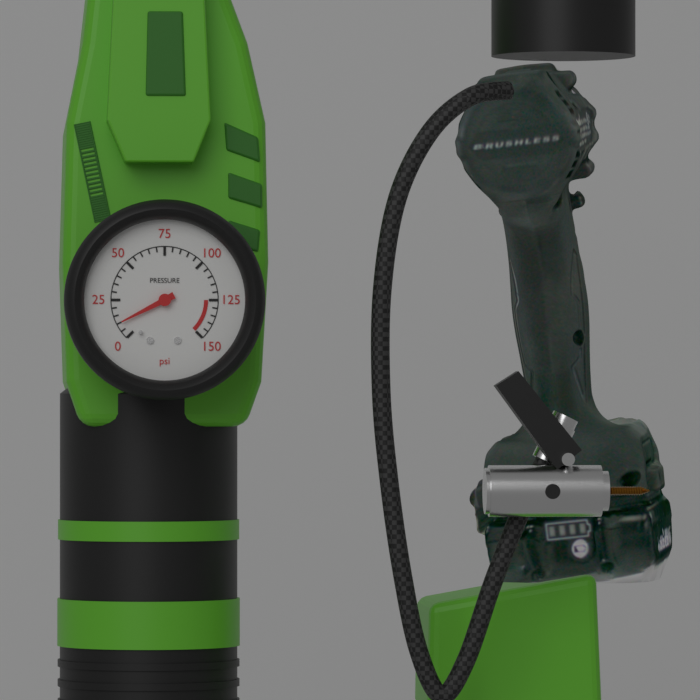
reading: 10 psi
